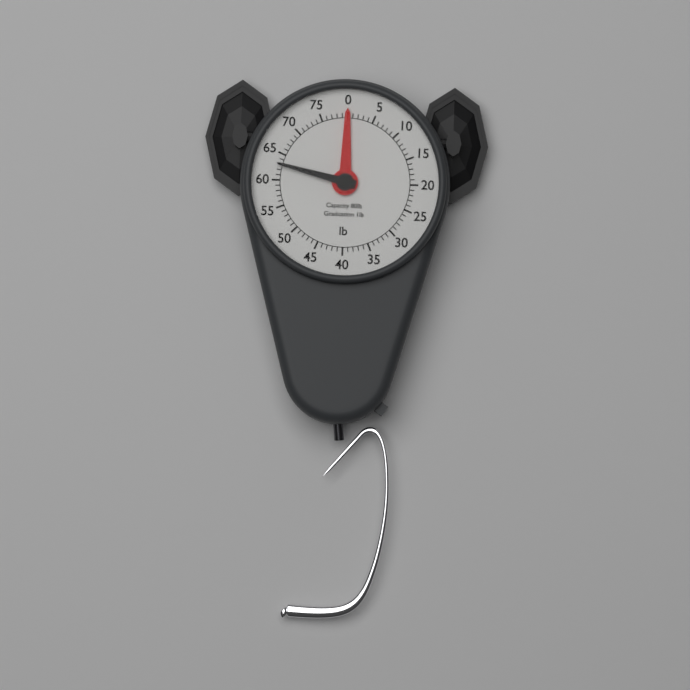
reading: 63 lb
